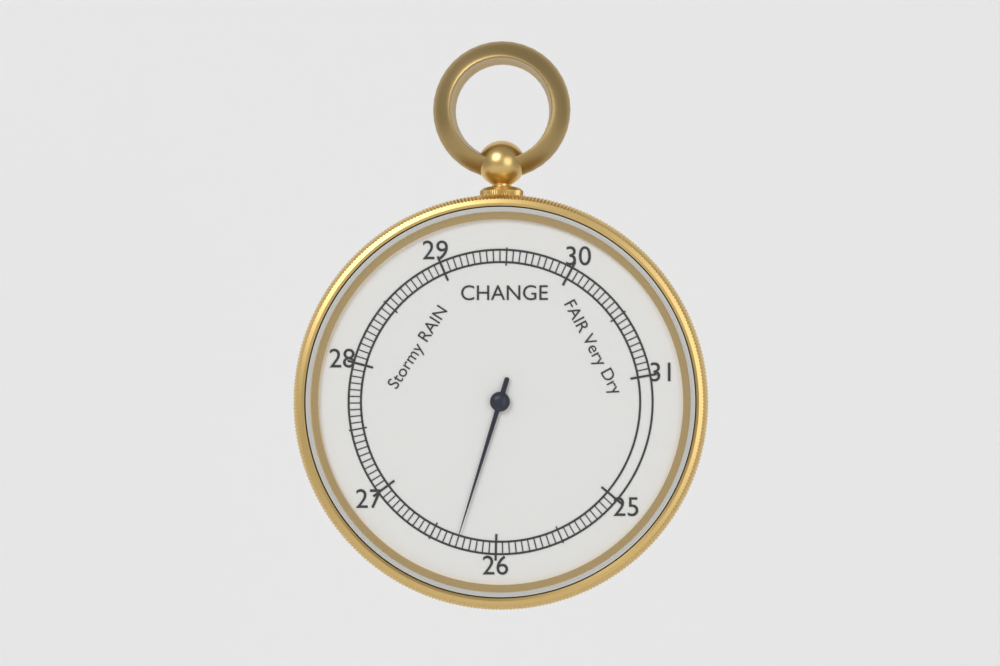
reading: 26.30 inHg
